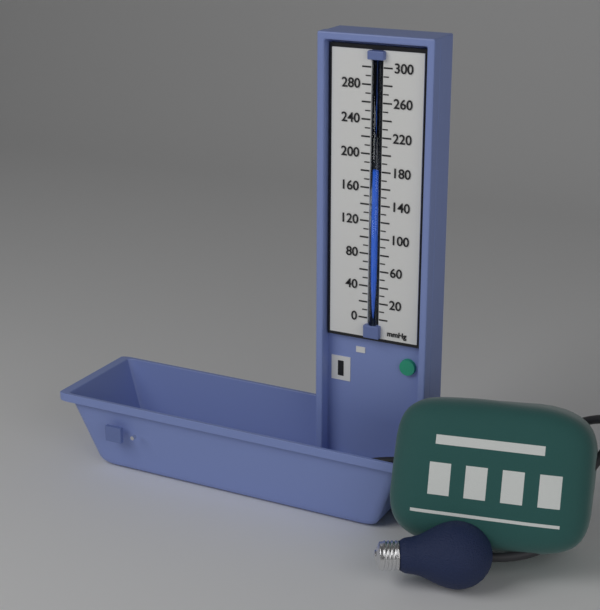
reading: 180 mmHg
